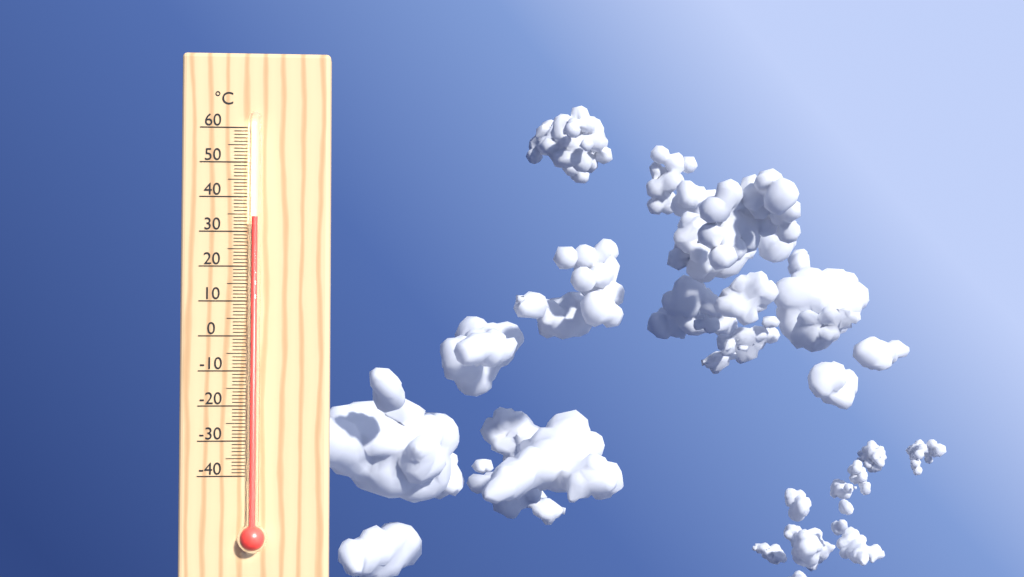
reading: 34 °C
